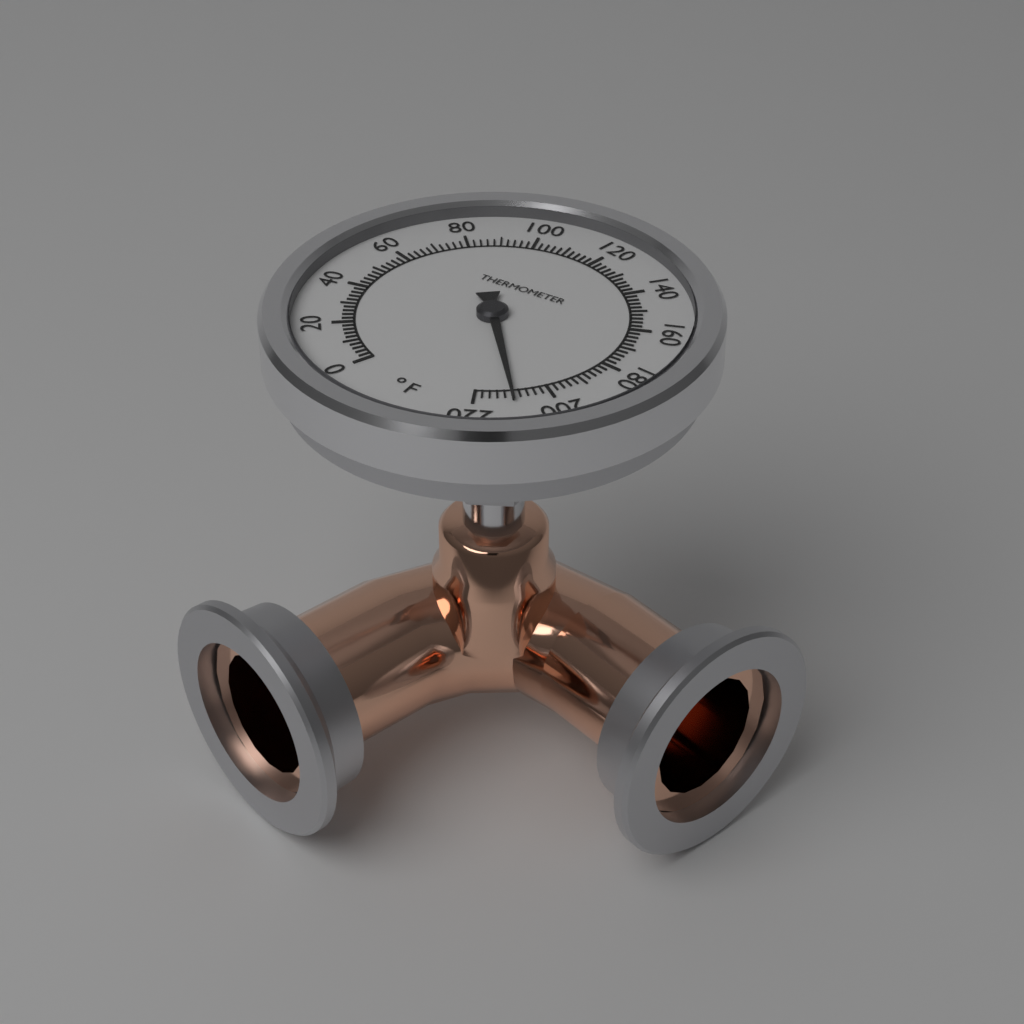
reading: 210 °F
